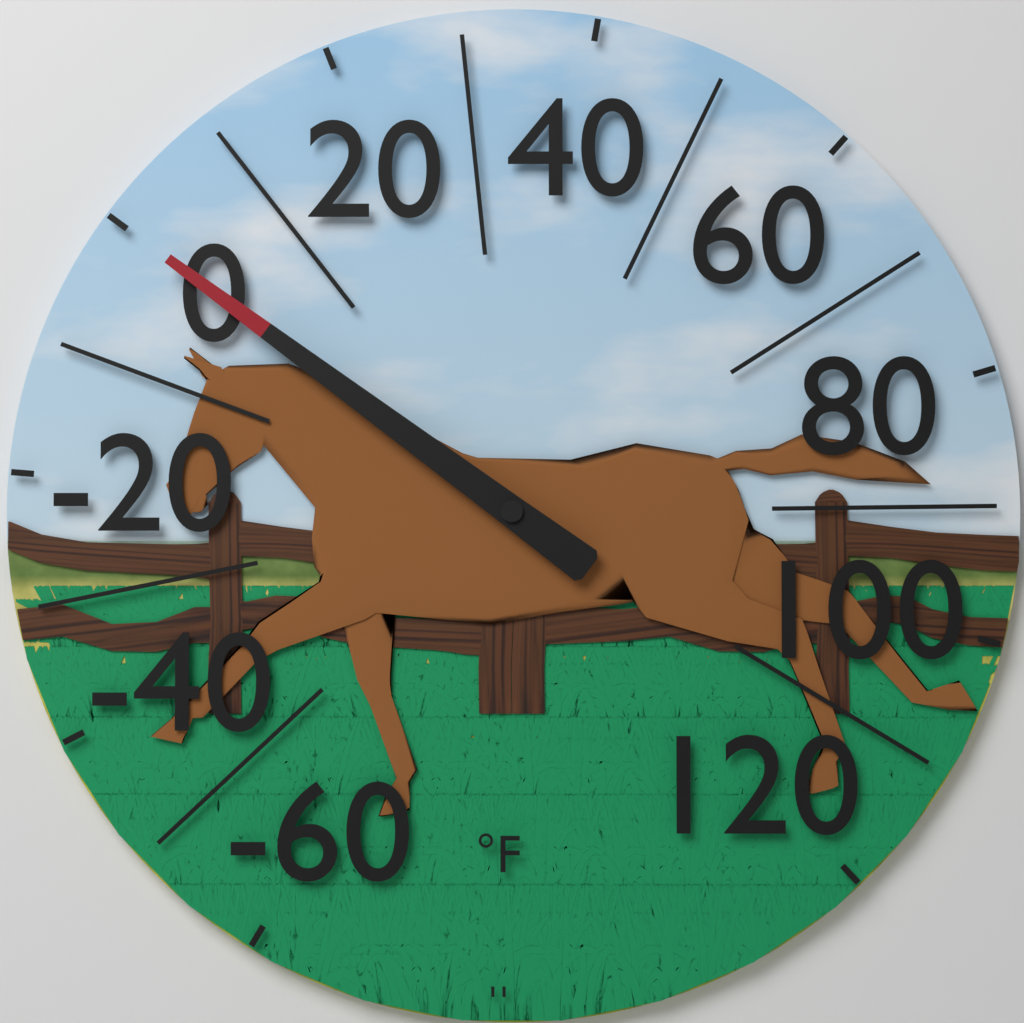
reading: 0 °F
